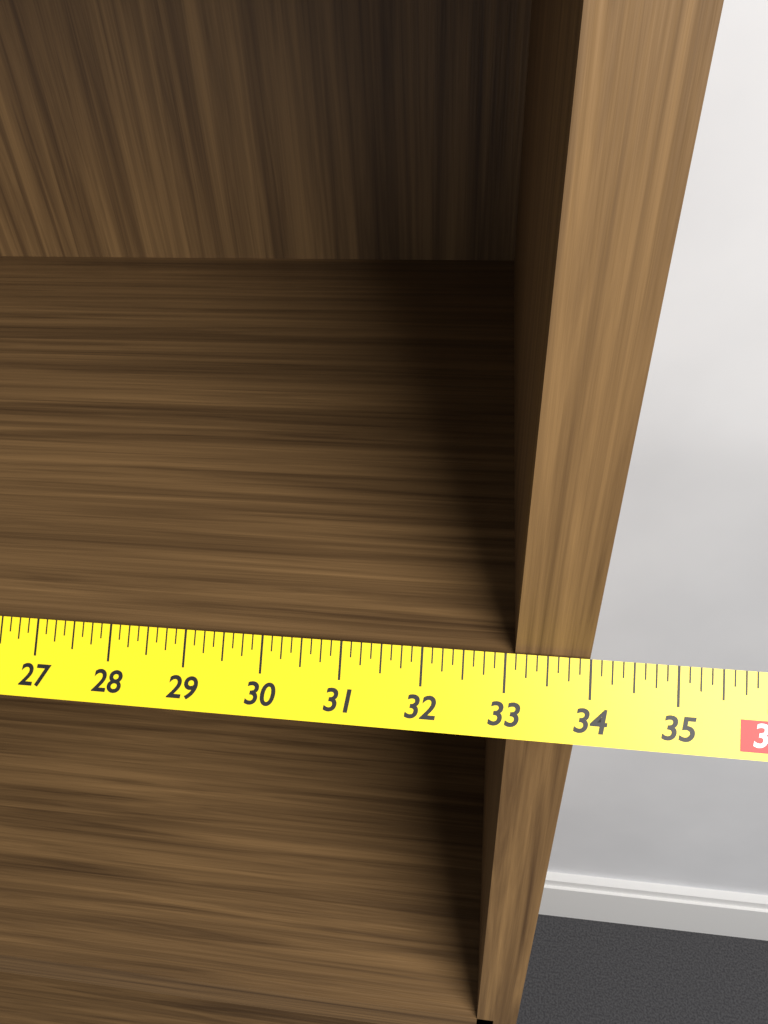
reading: 34.000 in
